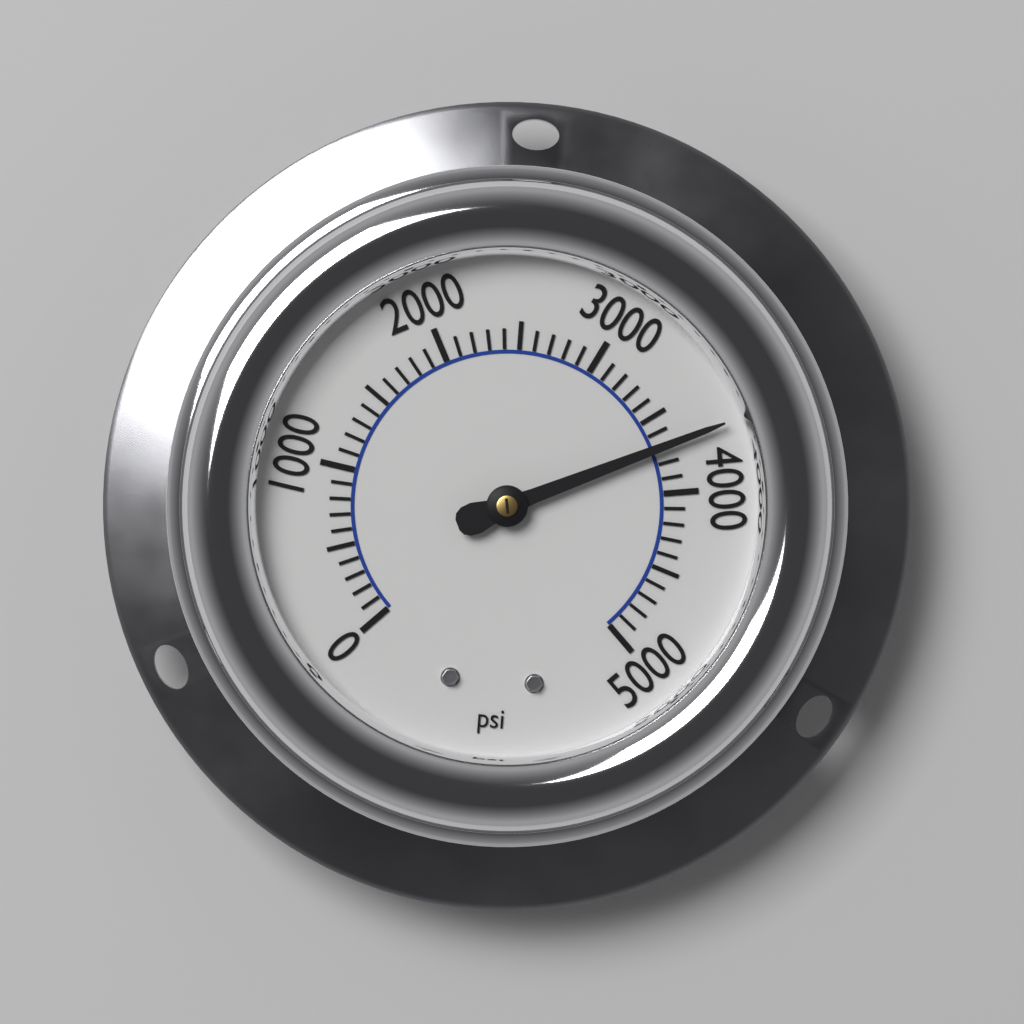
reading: 3700 psi
